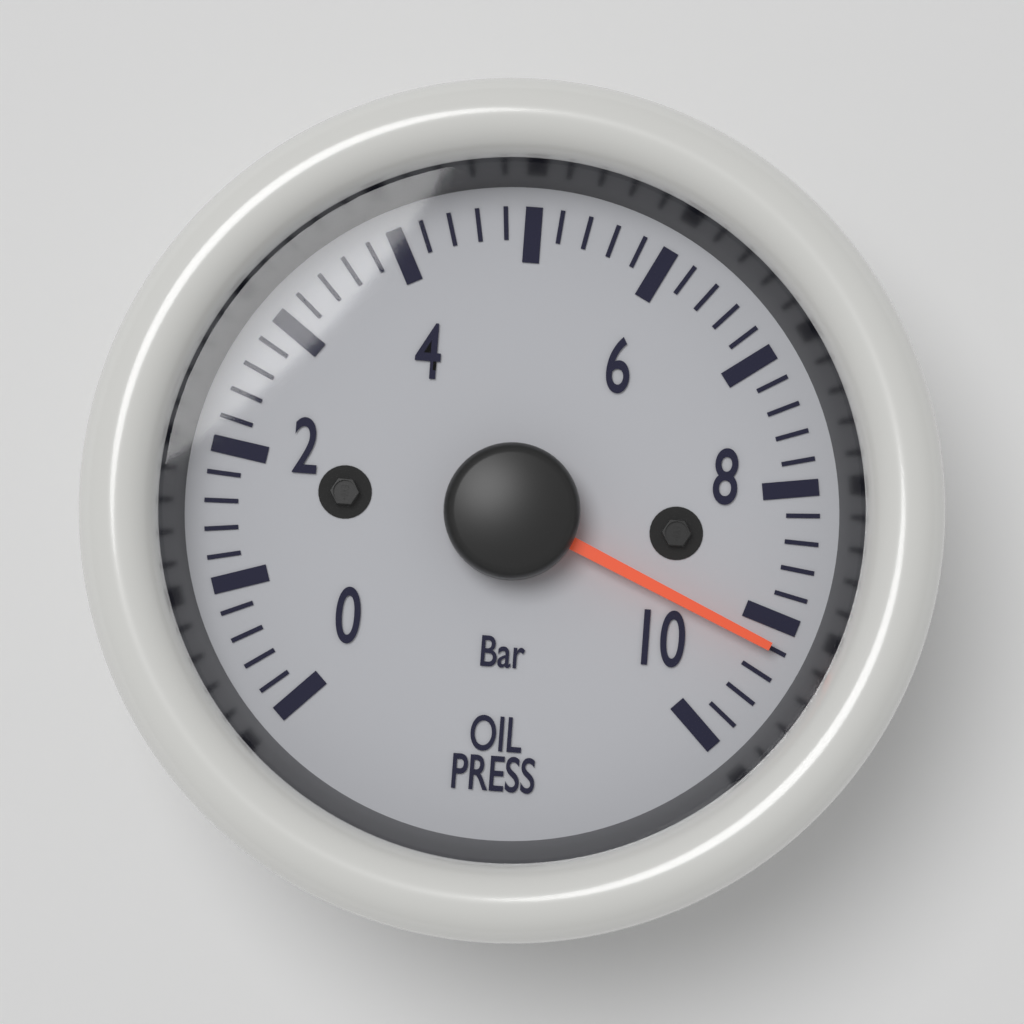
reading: 9.2 bar
